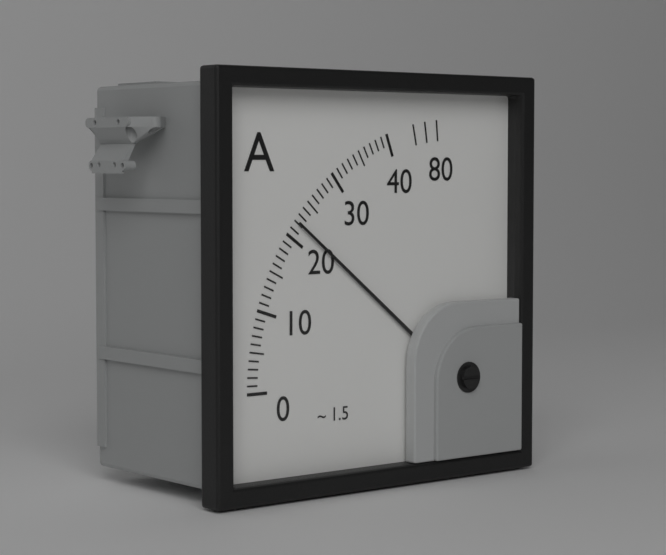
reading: 22 A
